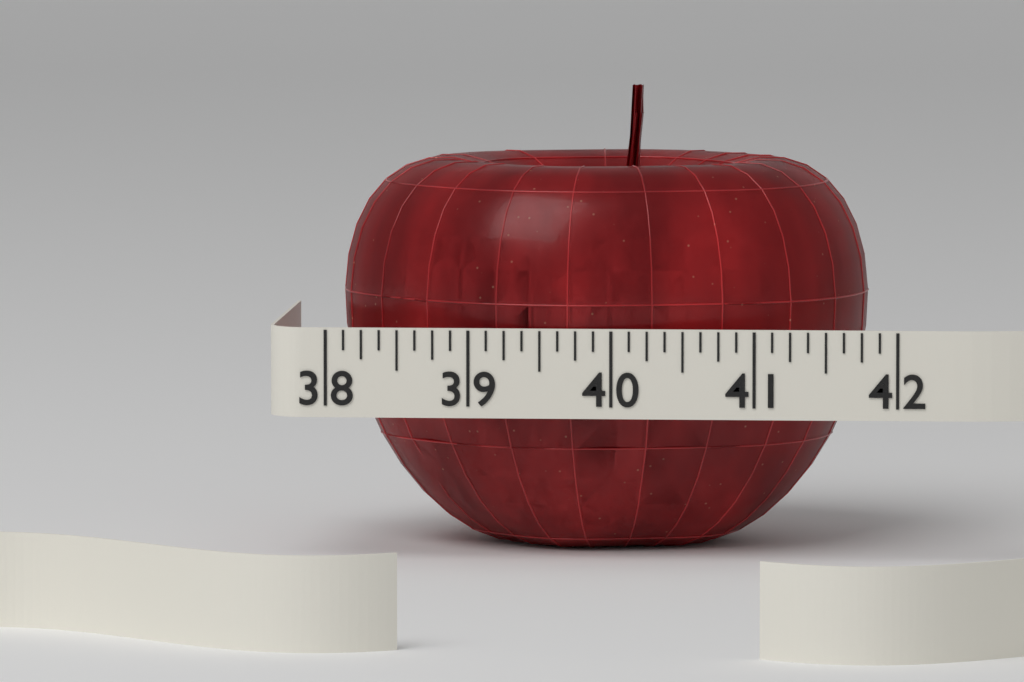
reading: 41.750 (no unit)
